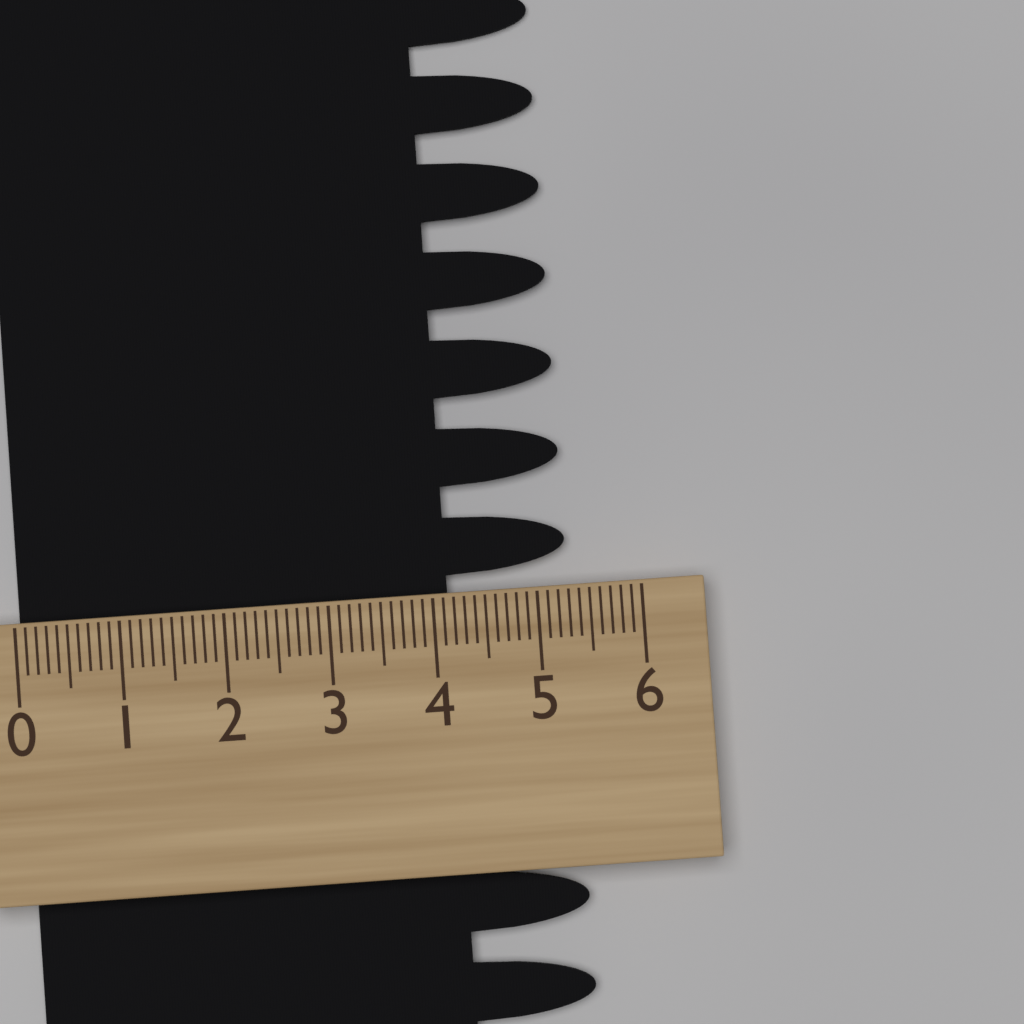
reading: 5.3 (no unit)
